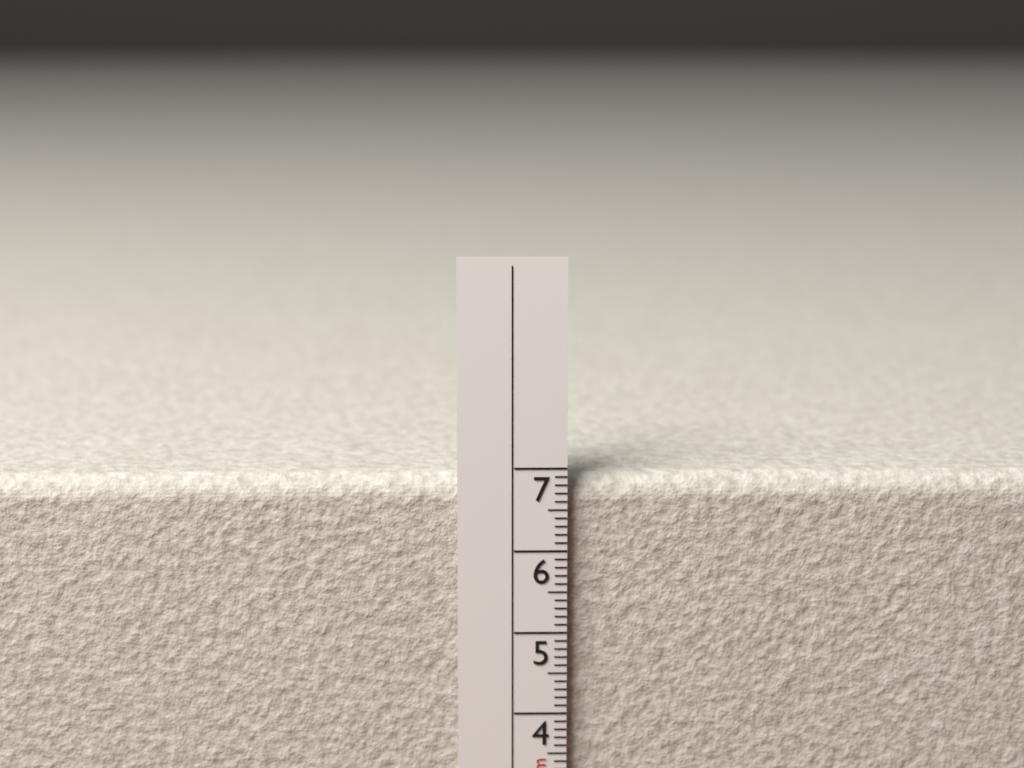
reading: 6.9 cm
